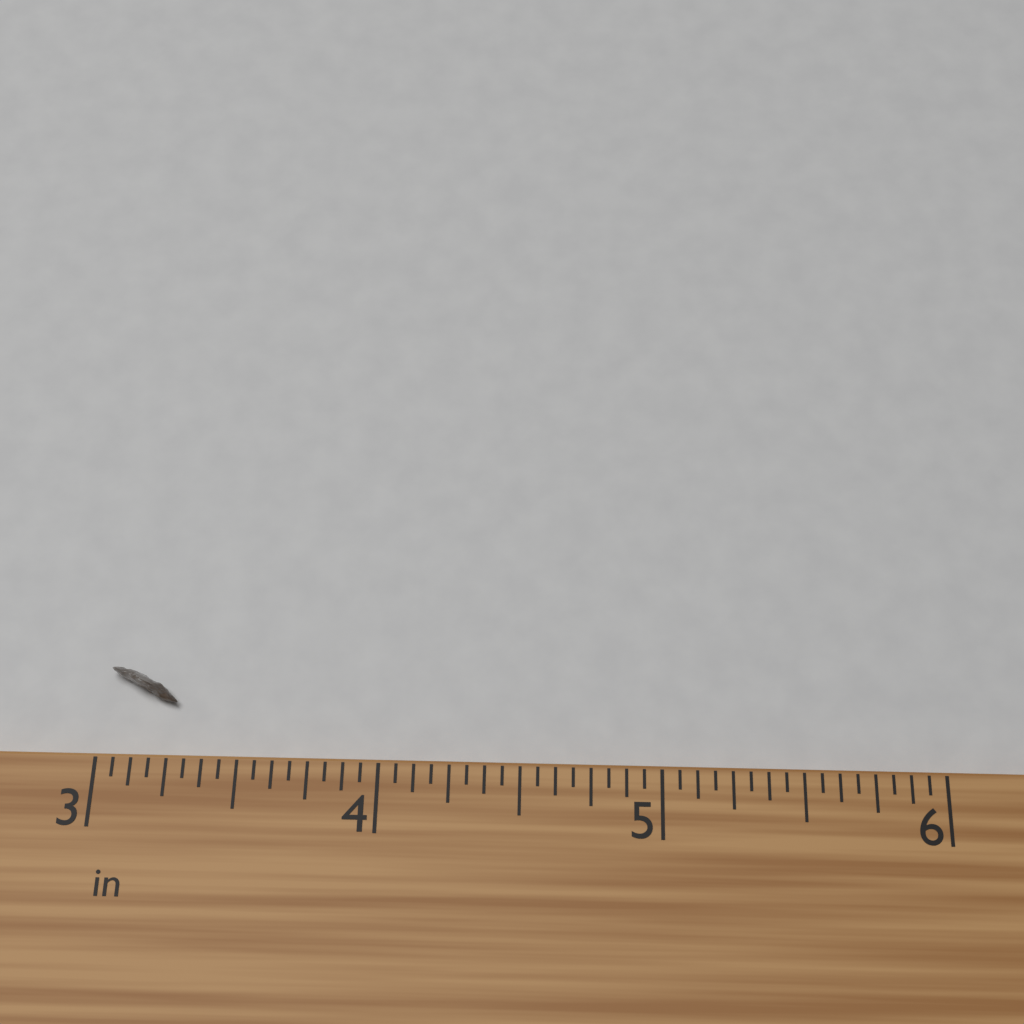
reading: 3.2500 in
